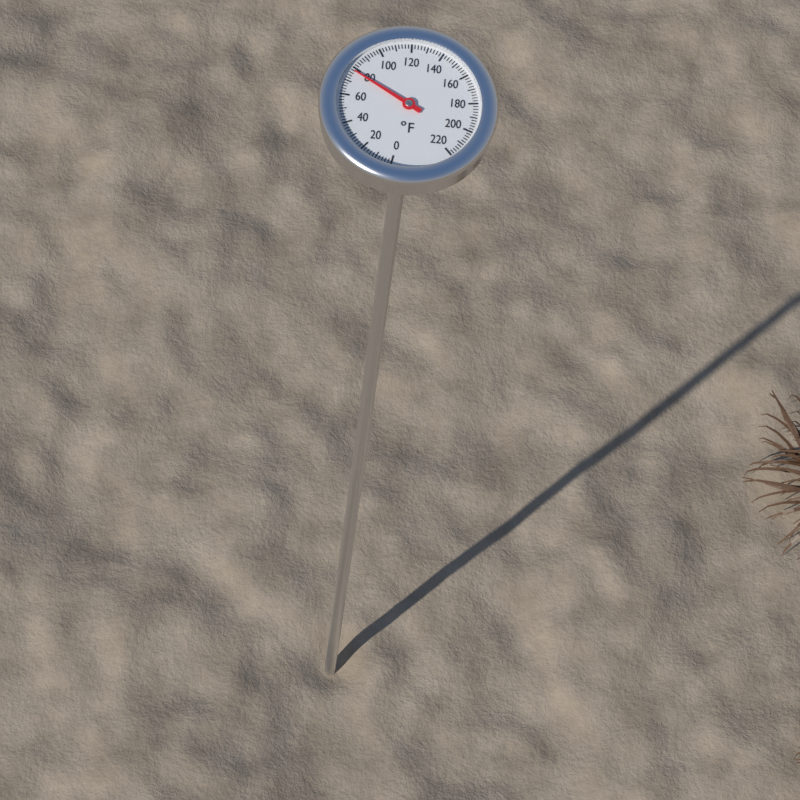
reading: 78 °F
